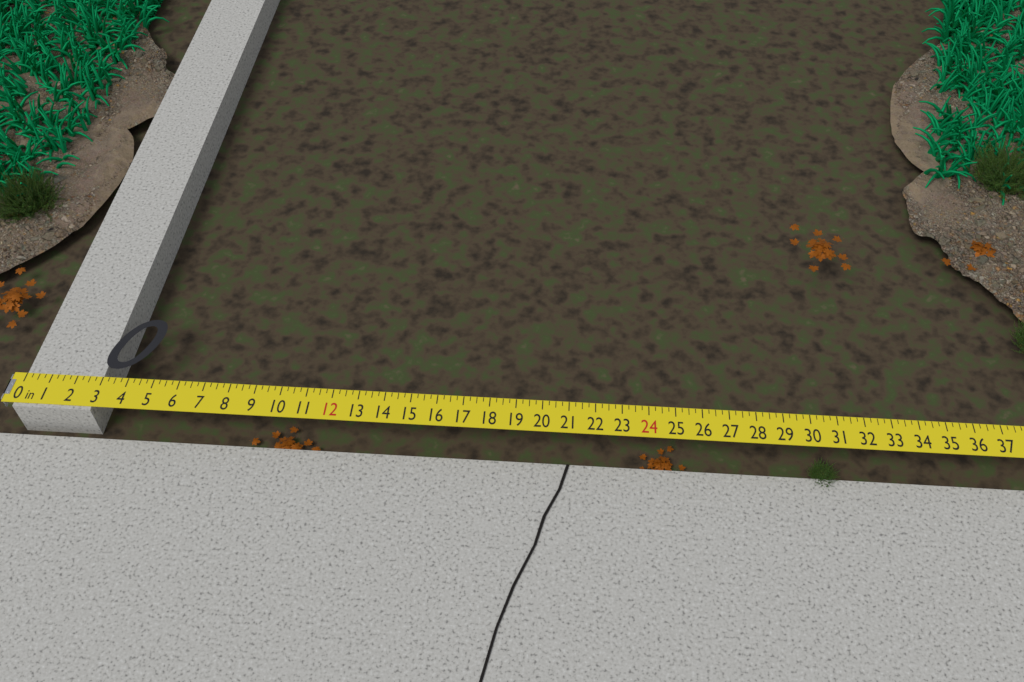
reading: 3.00 in
